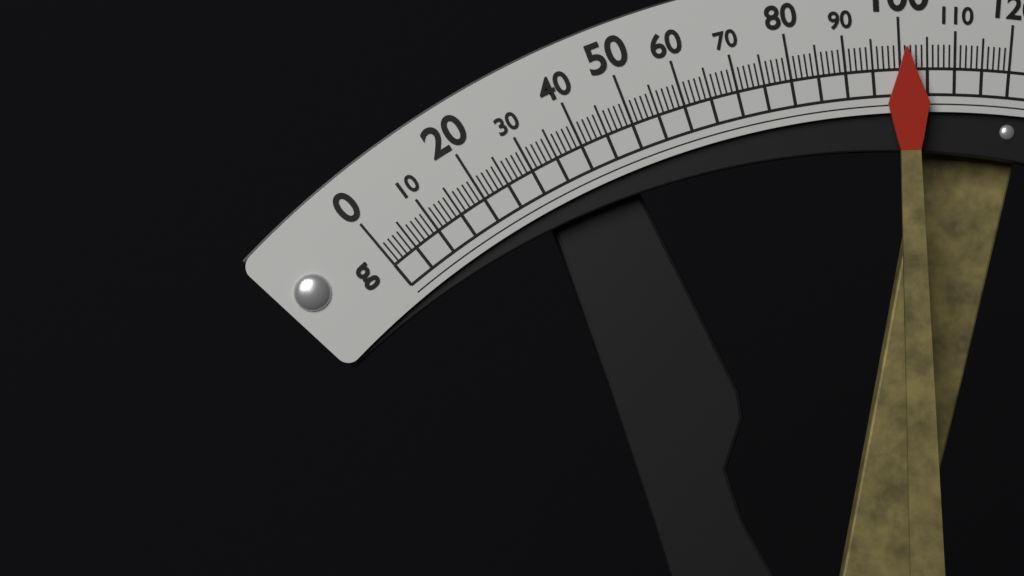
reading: 101 g
